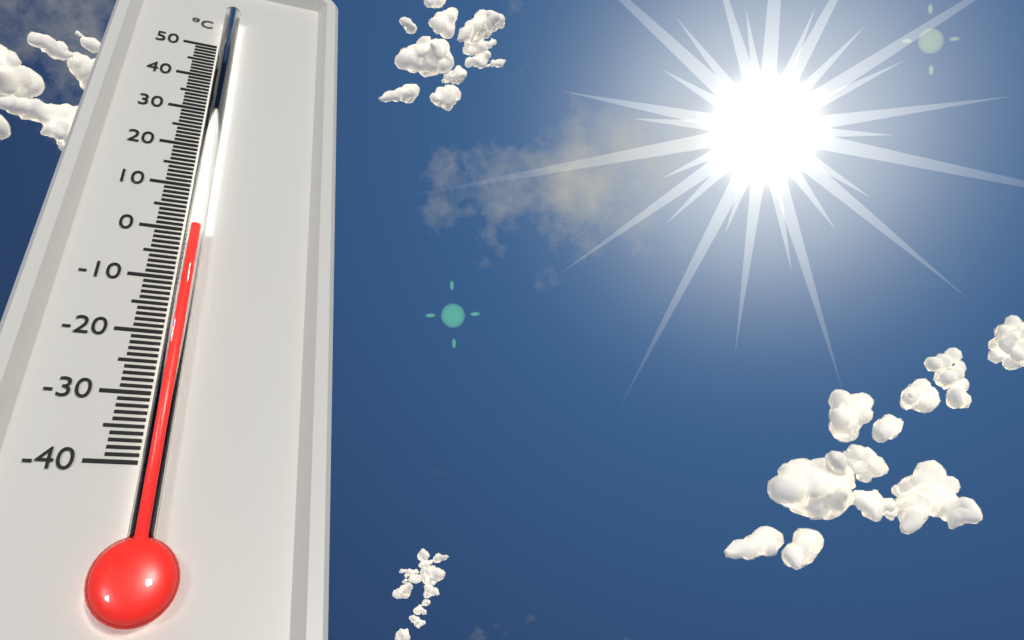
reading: -1 °C
